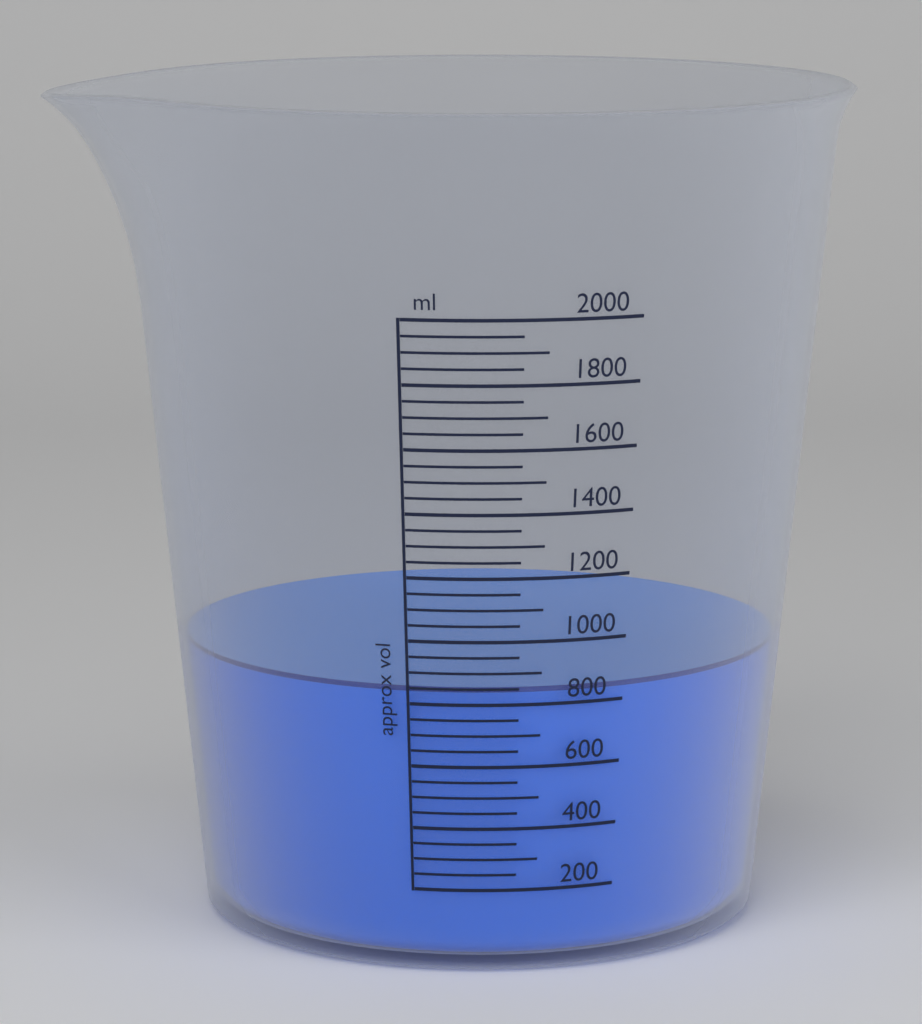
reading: 850 ml
